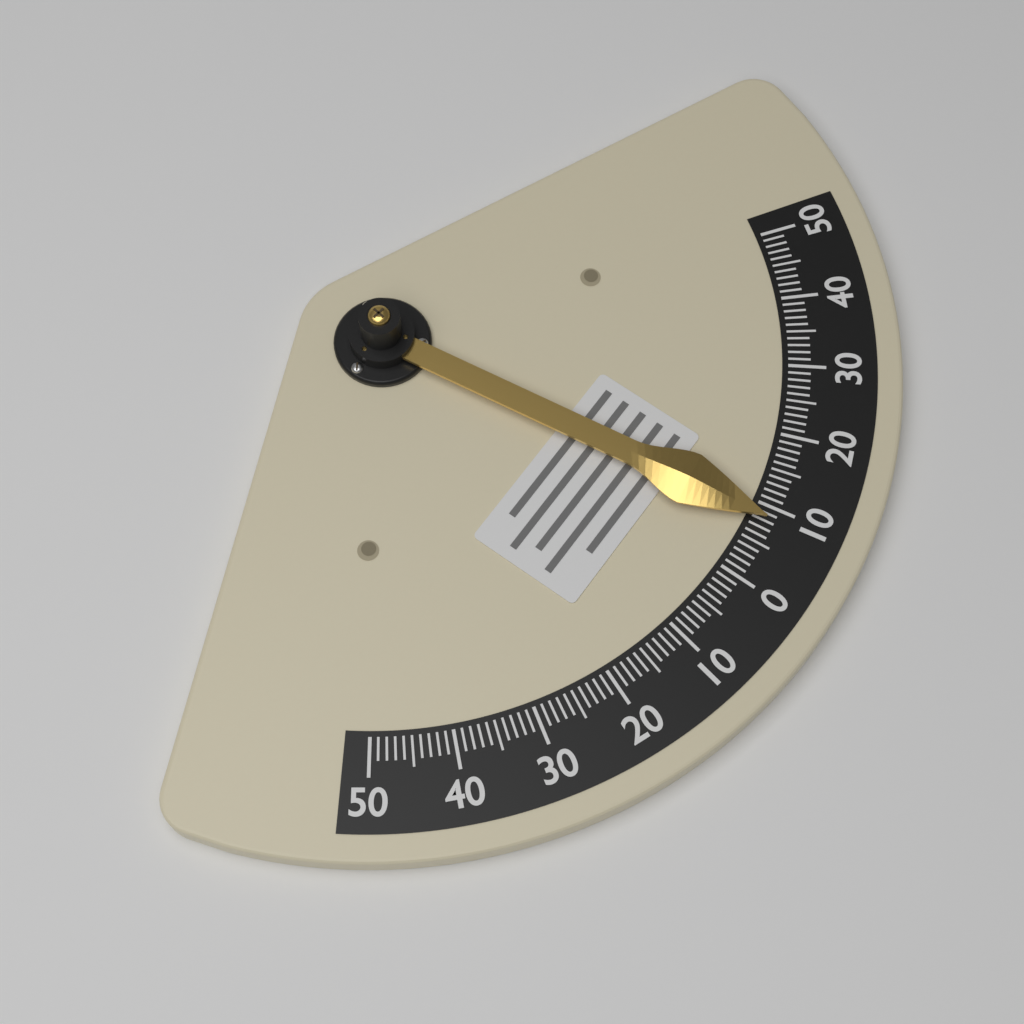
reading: 8 (no unit)
